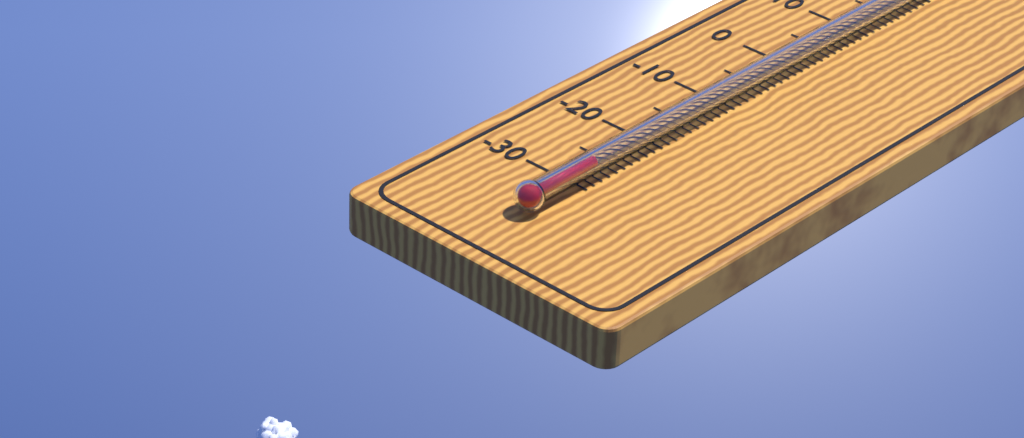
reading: -28 °C
